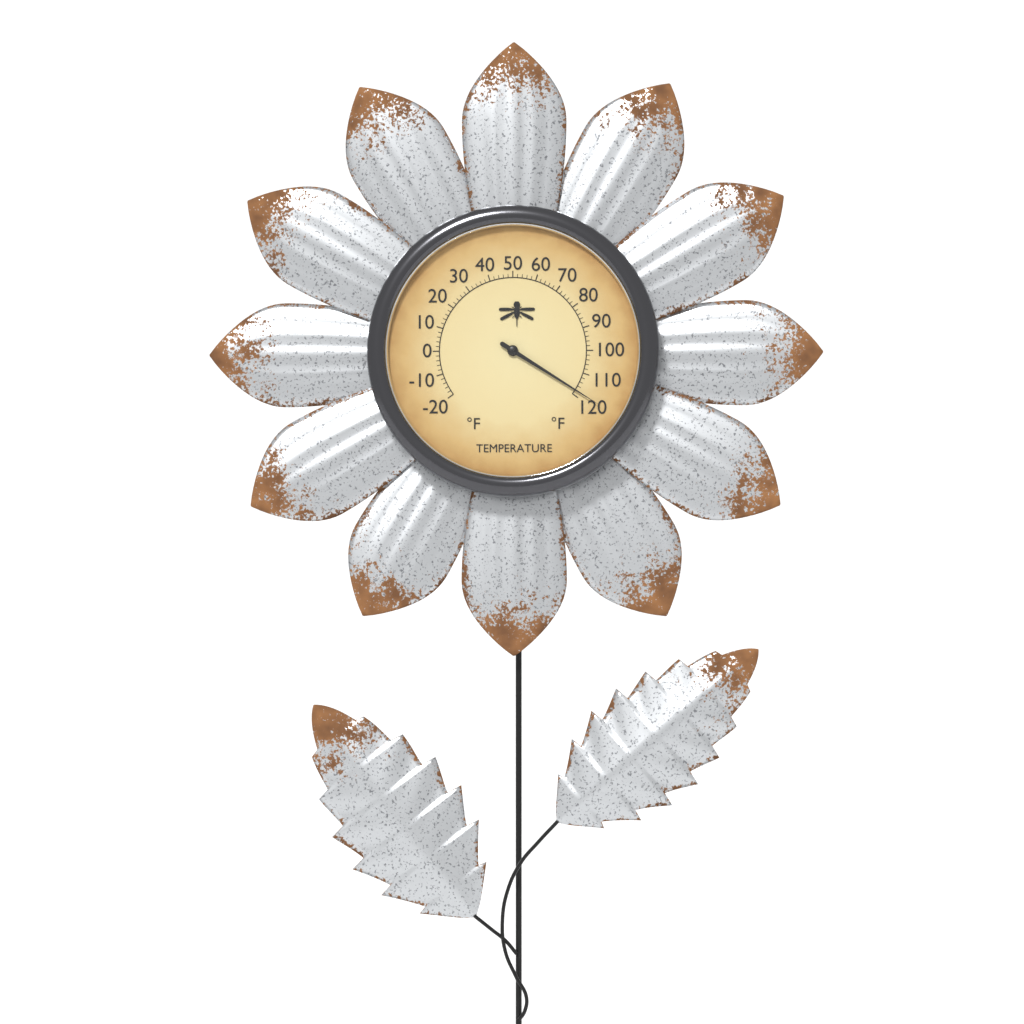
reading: 118 °F
